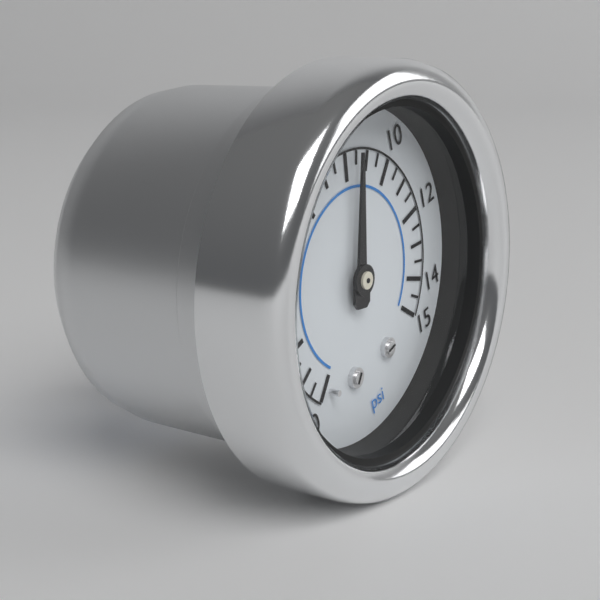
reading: 8.5 psi
